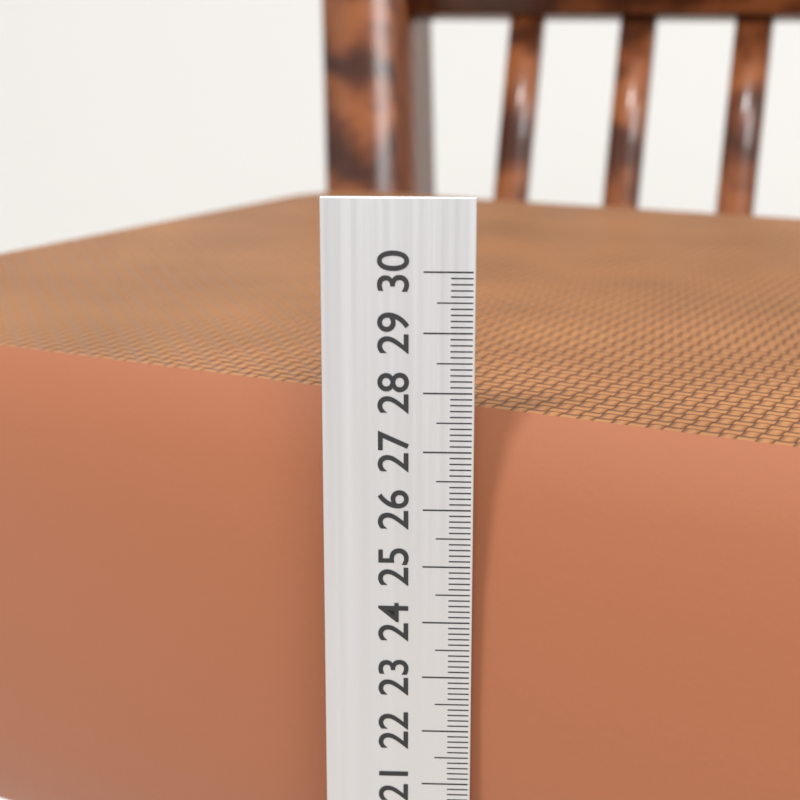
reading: 27.5 cm
